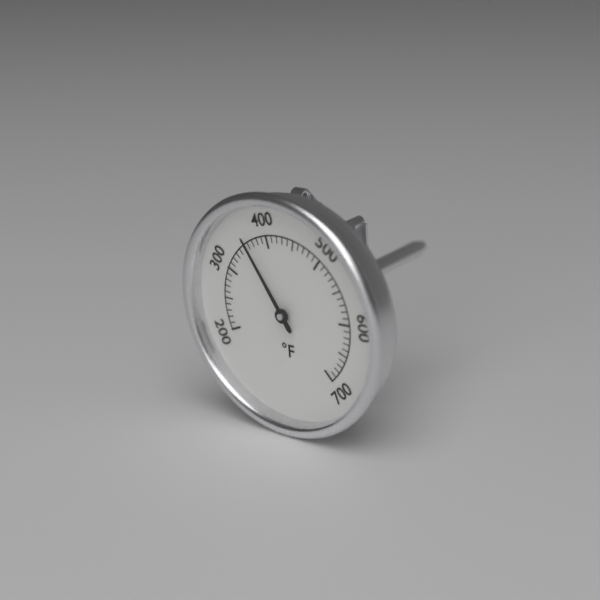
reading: 360 °F
